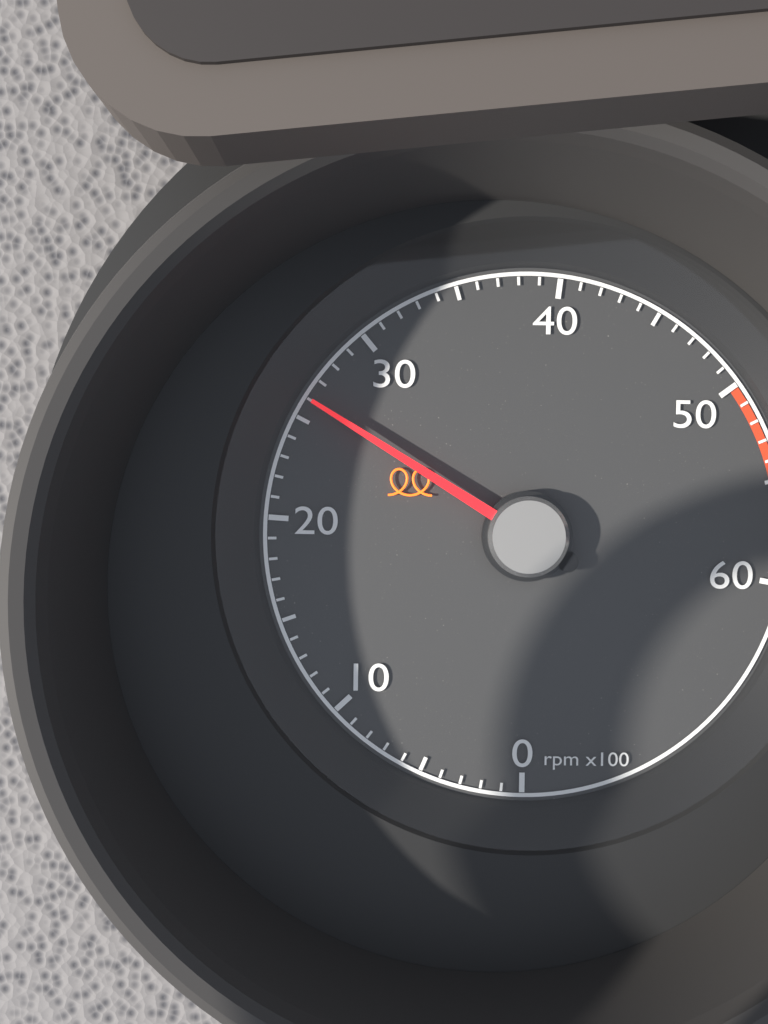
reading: 2600 rpm
